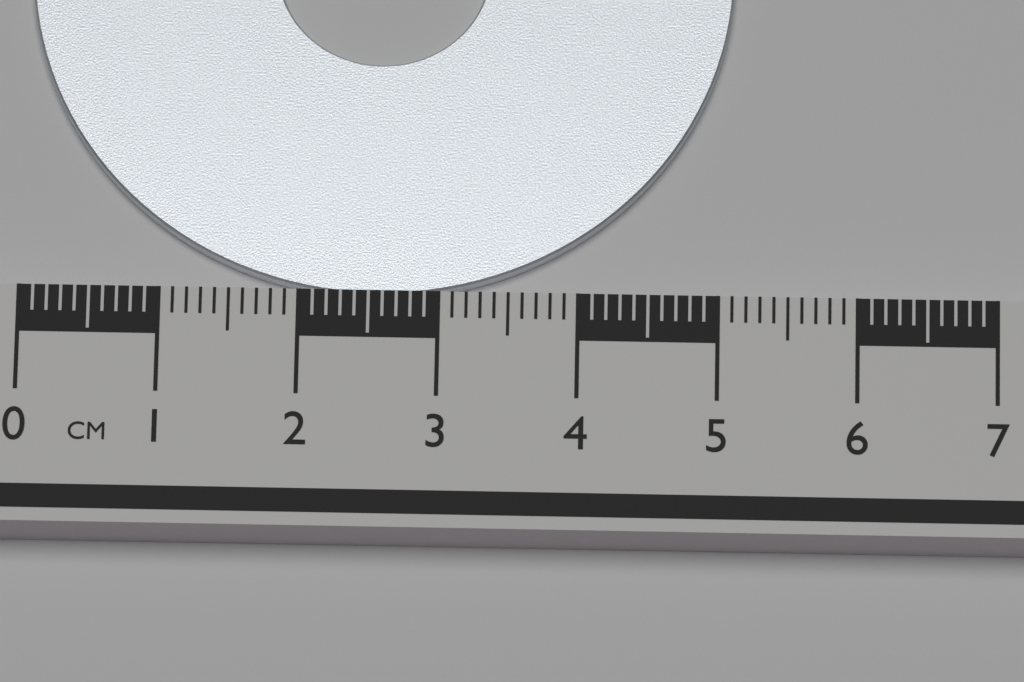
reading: 5.1 cm
